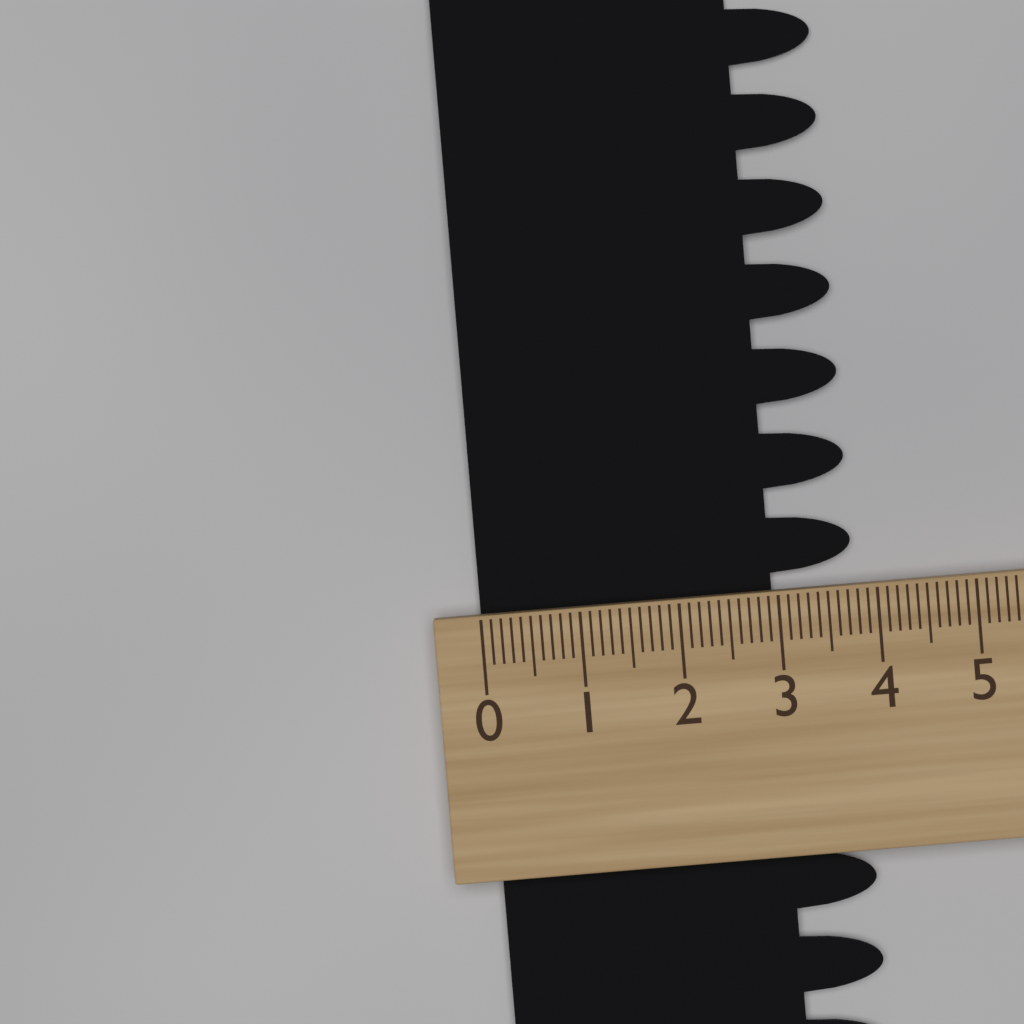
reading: 3.8 (no unit)
